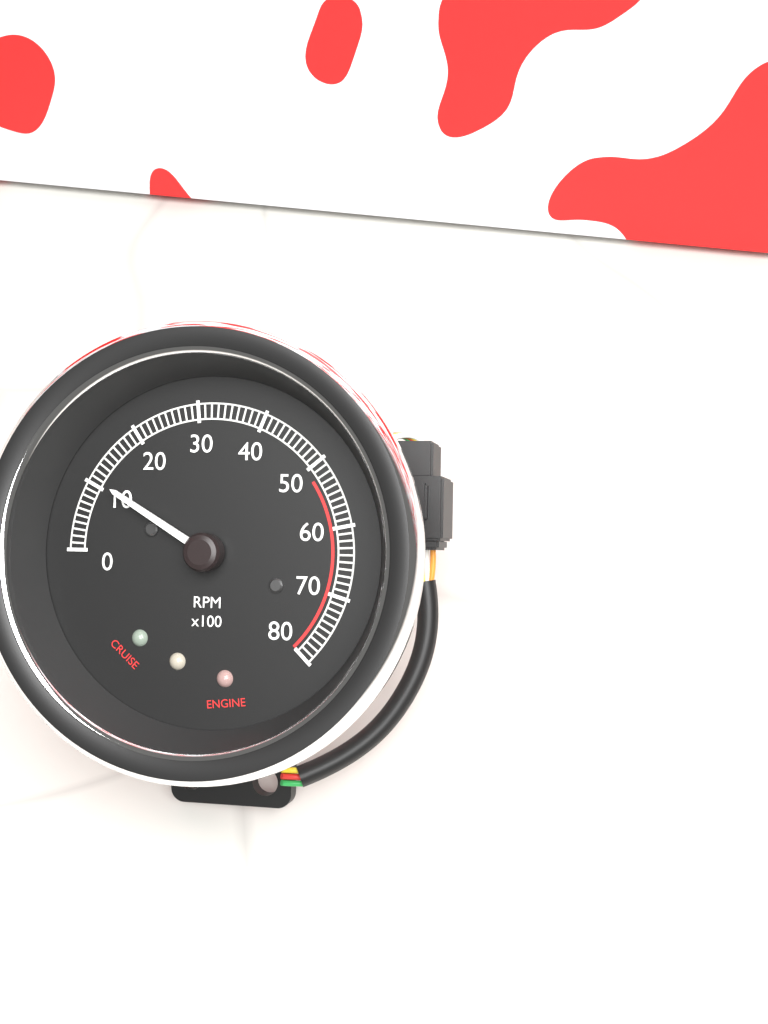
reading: 1100 RPM
